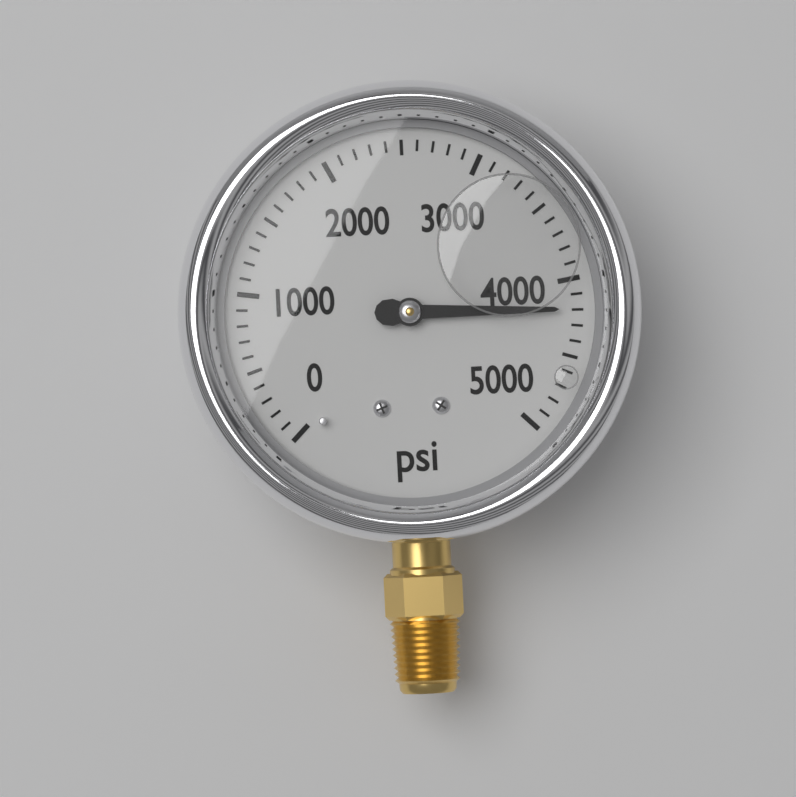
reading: 4200 psi
